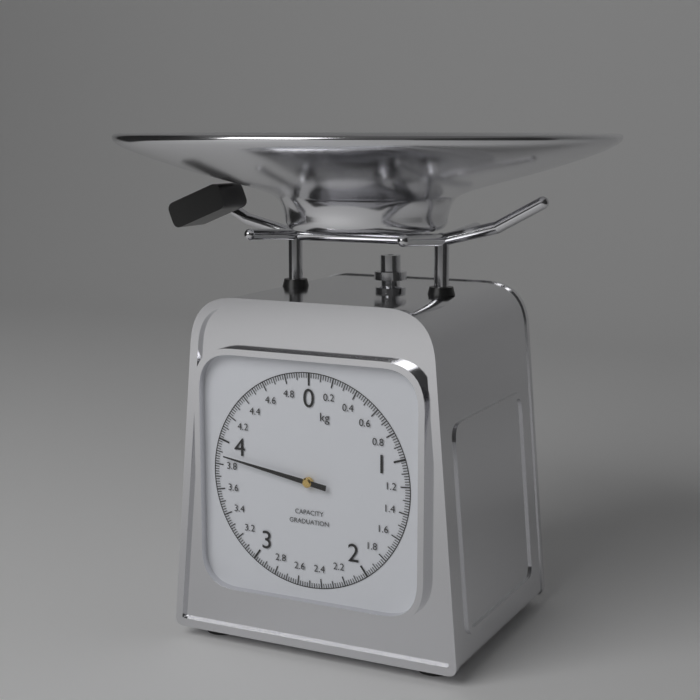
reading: 3.88 kg
